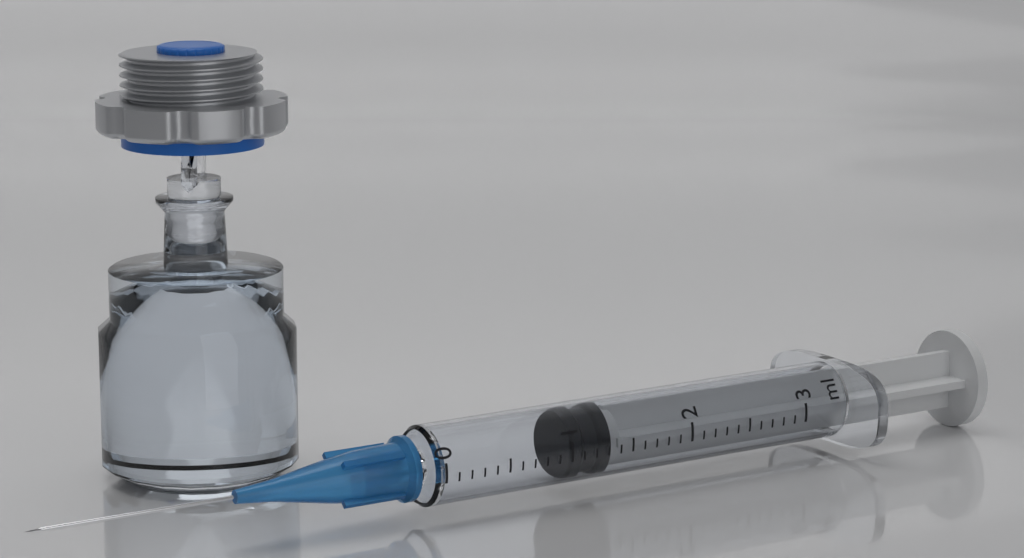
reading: 1.0 ml
